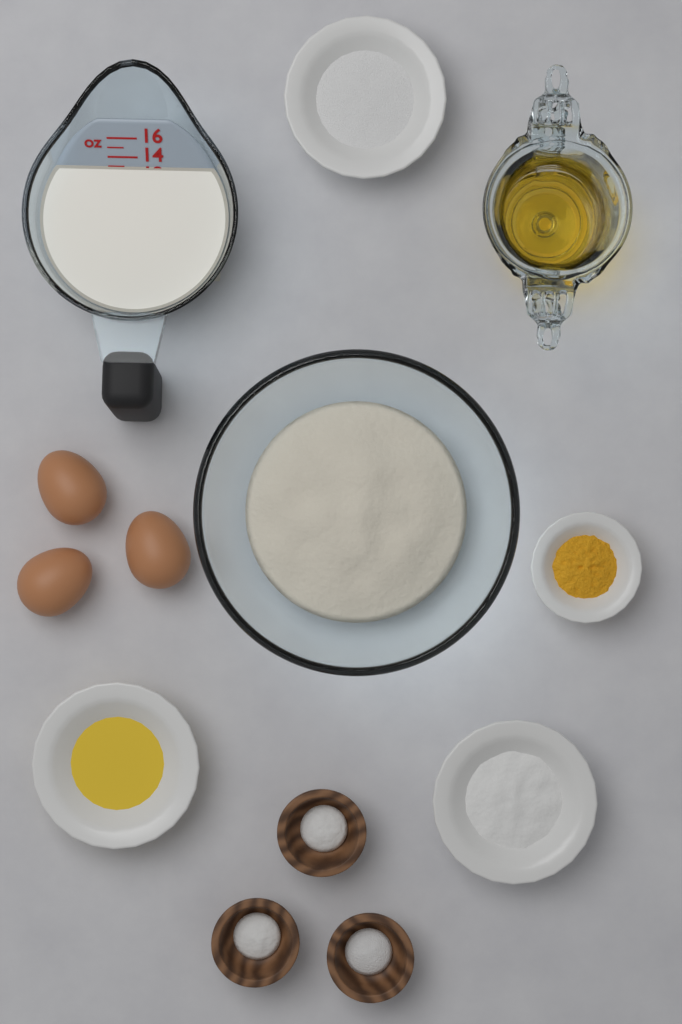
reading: 13 oz
